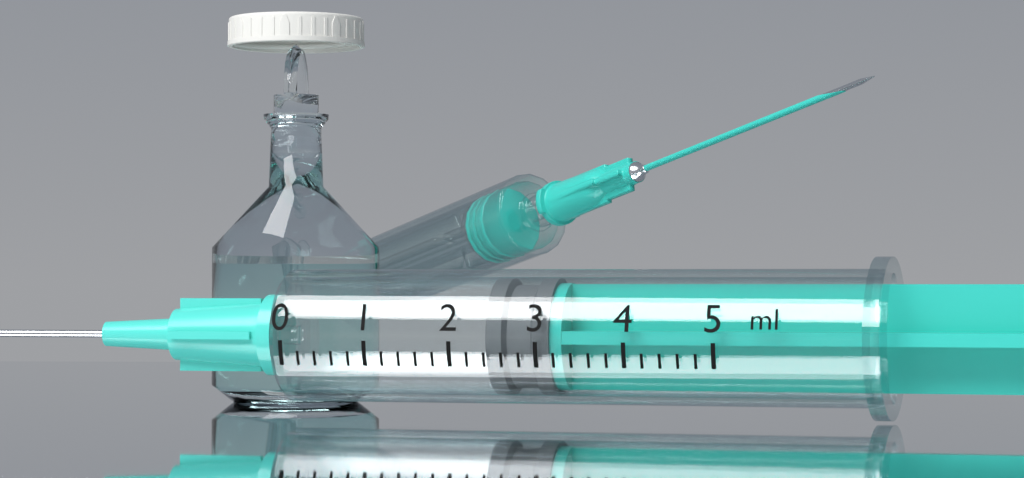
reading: 2.4 ml
